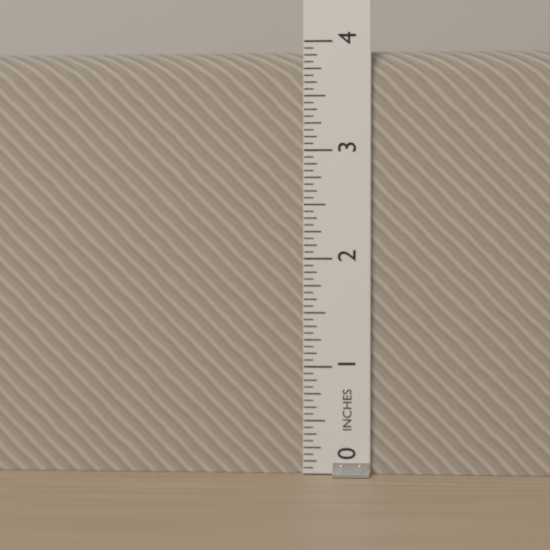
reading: 3.9375 in
